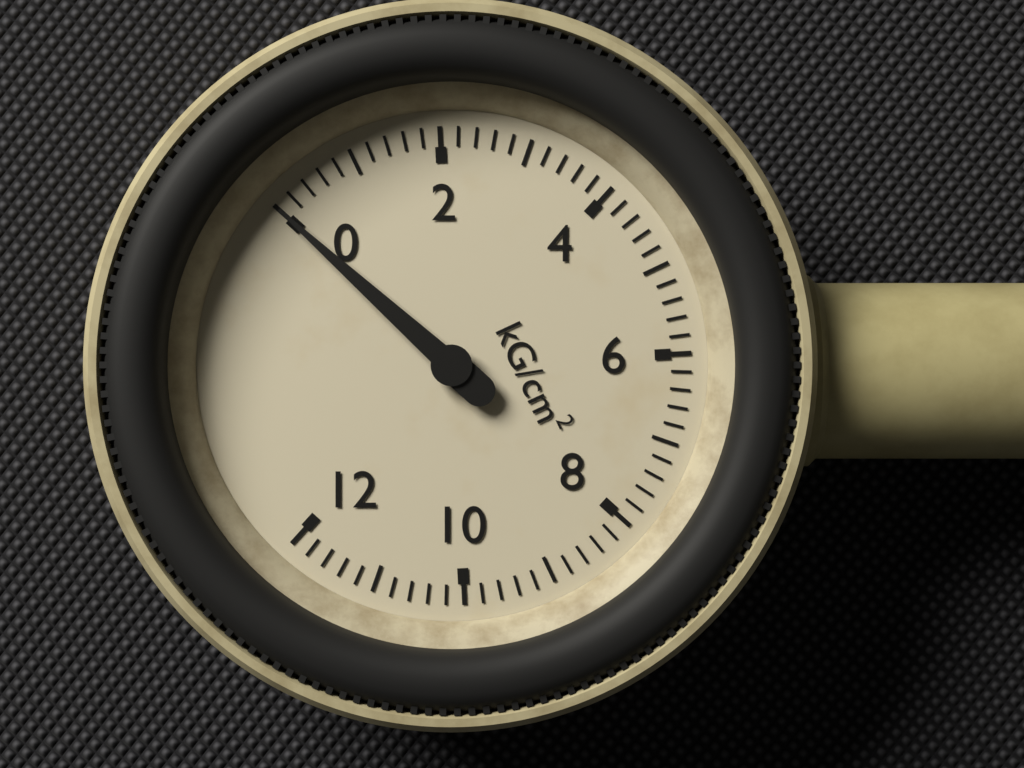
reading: 0.0 kg/cm²
